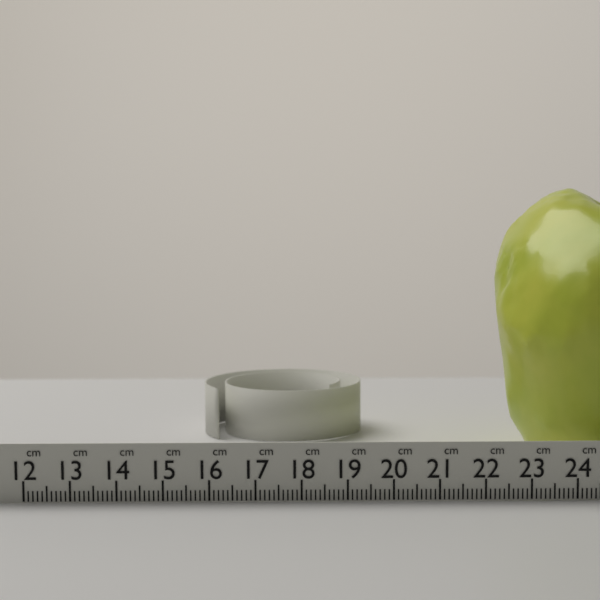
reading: 22.5 cm
